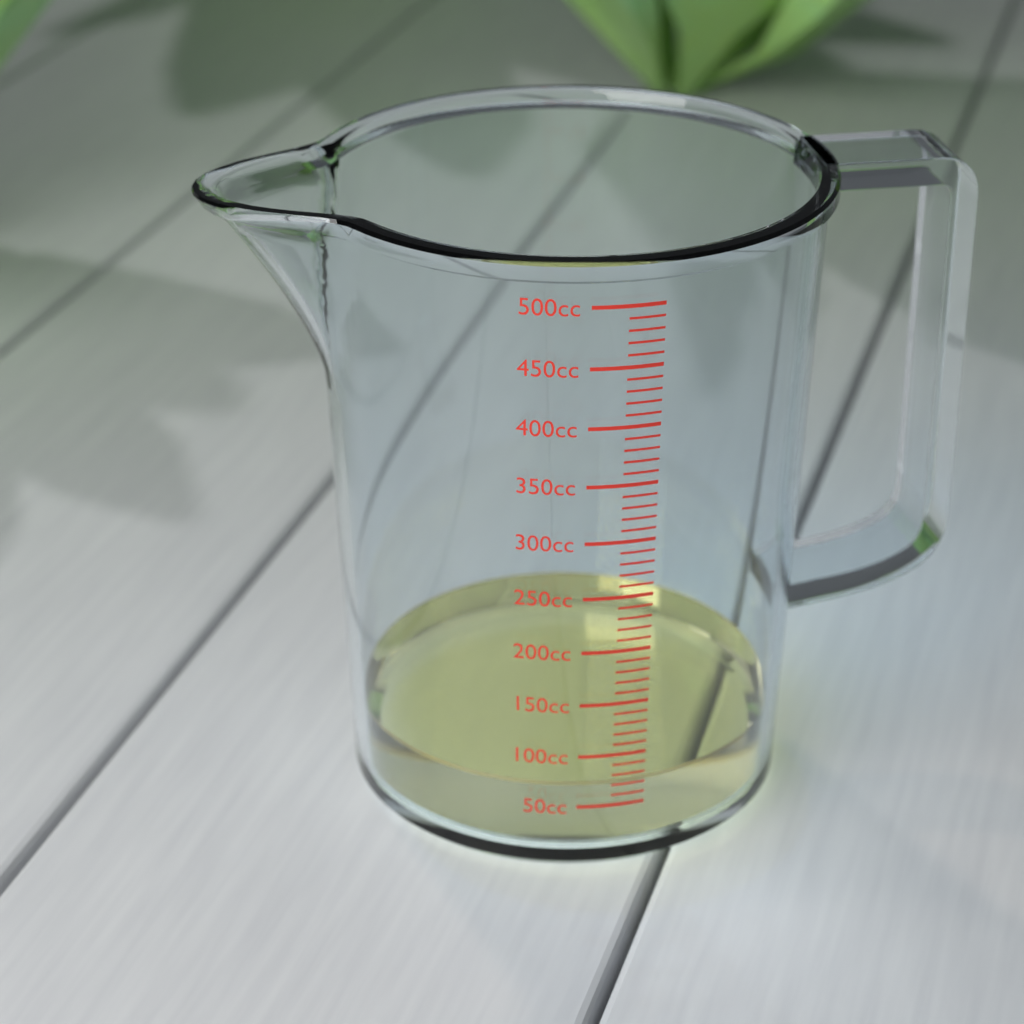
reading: 70 cc
